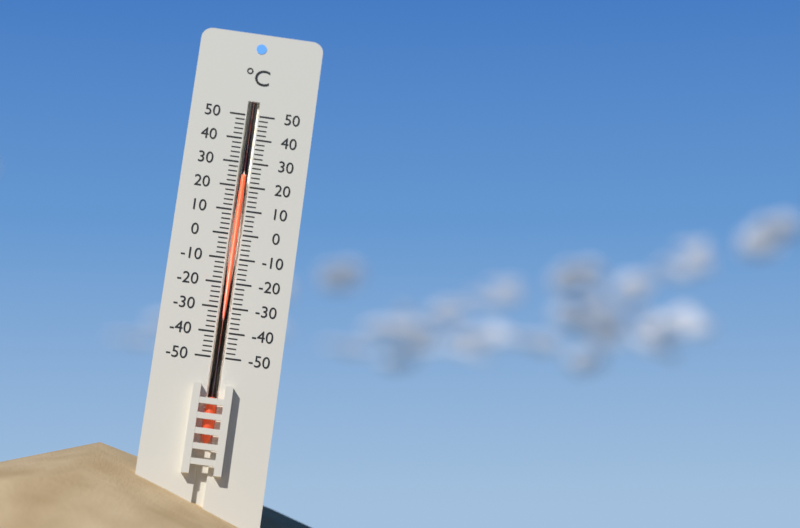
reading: 24 °C
